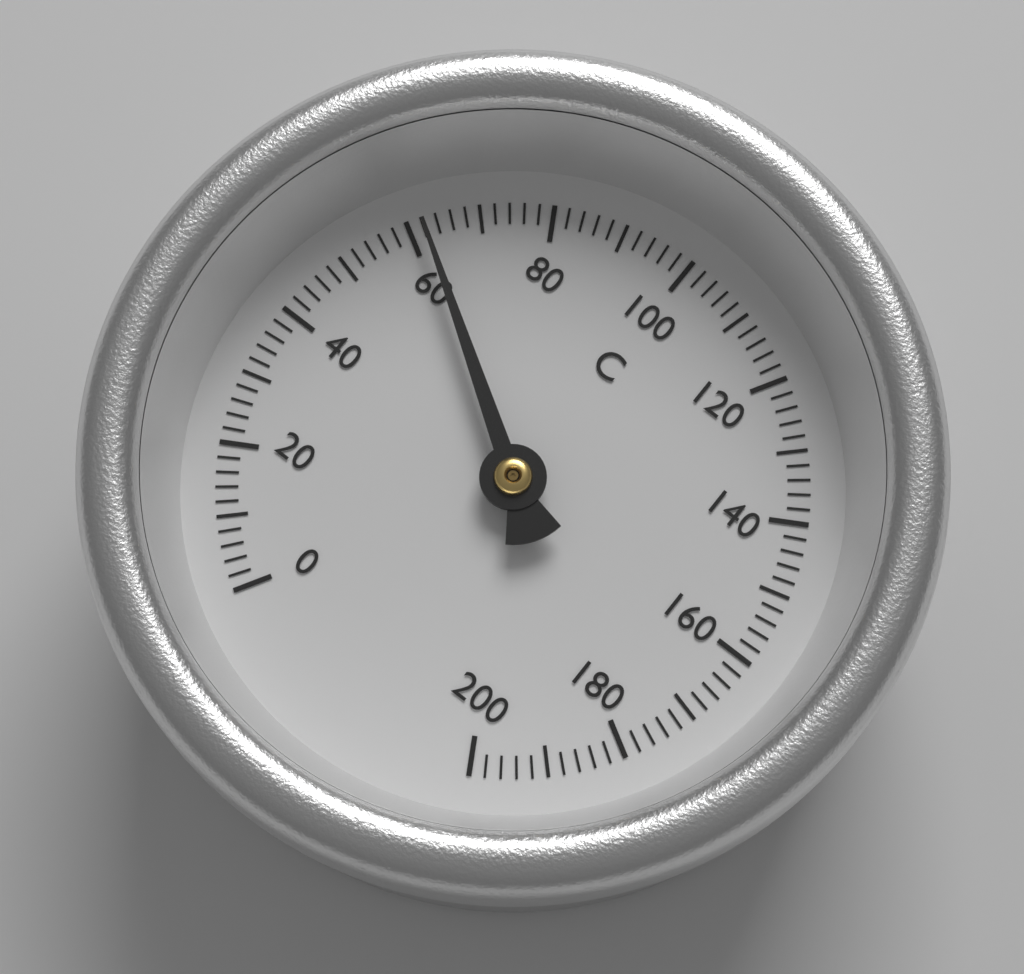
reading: 62 °C
